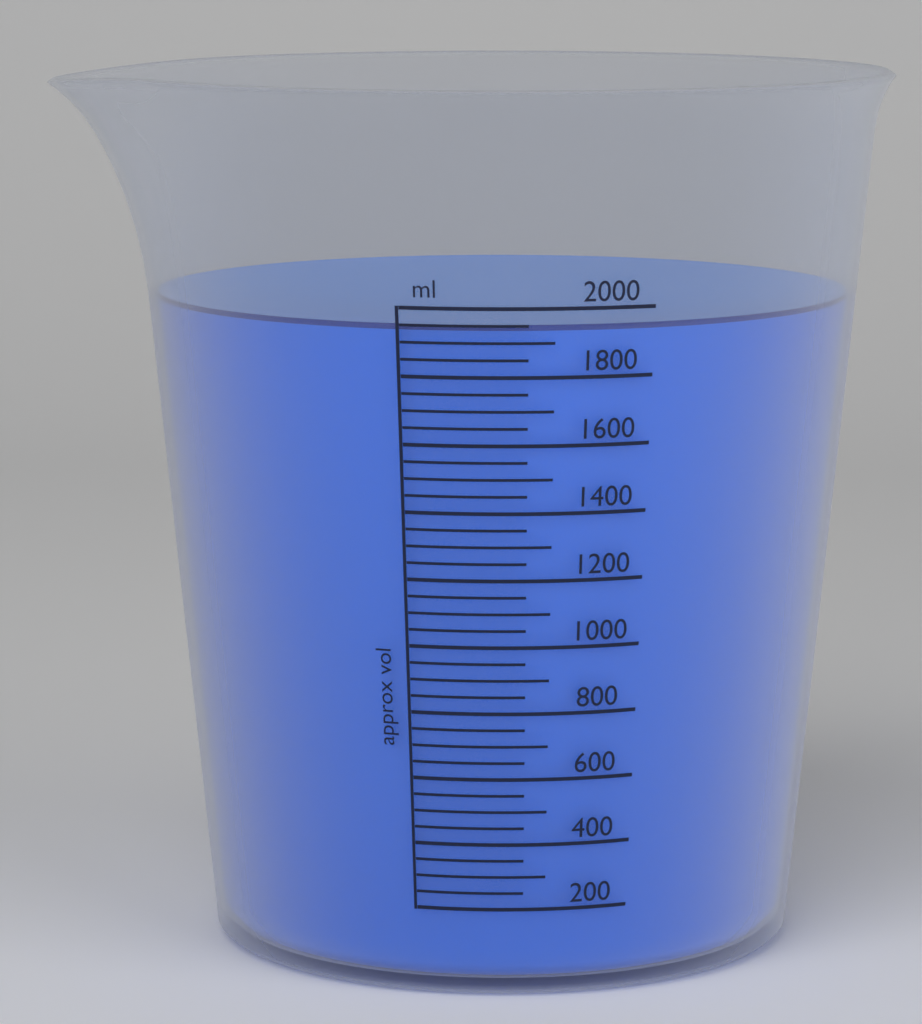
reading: 1950 ml
